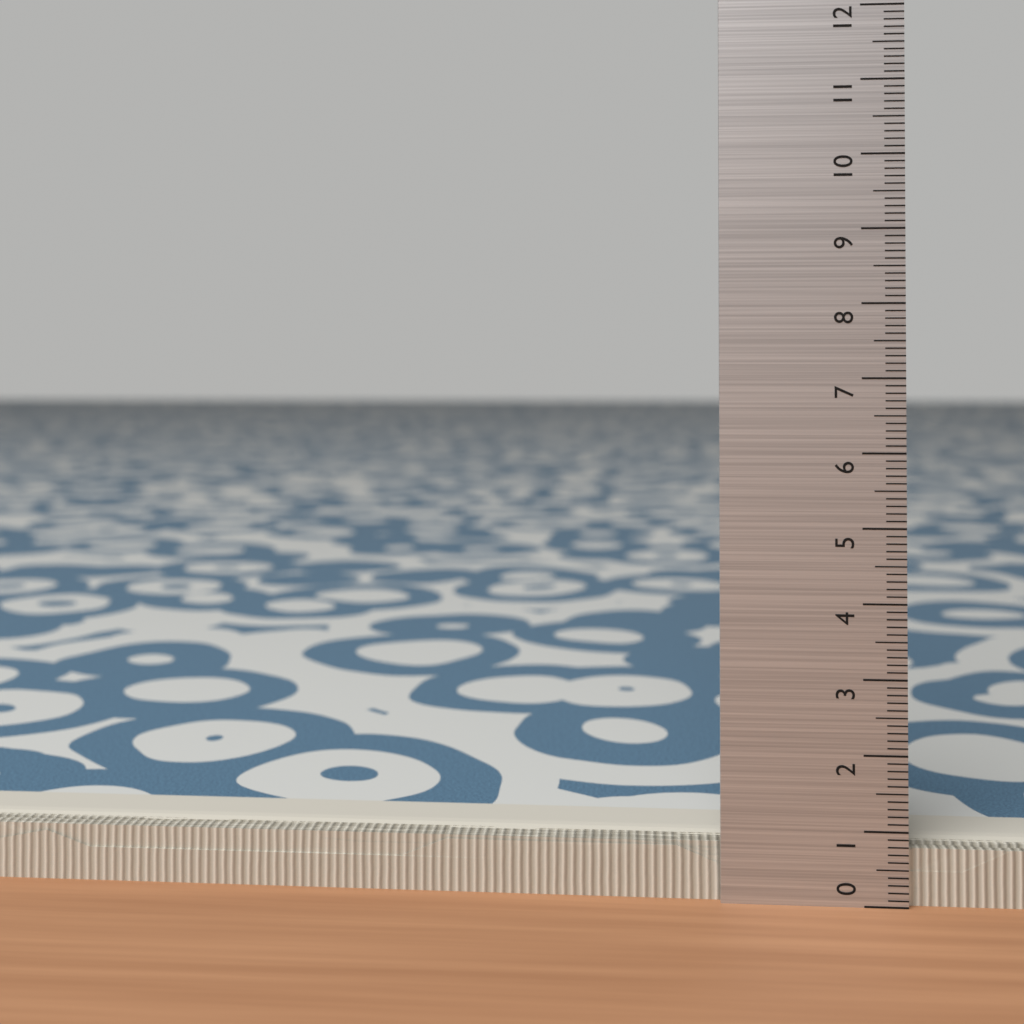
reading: 0.8 (no unit)
